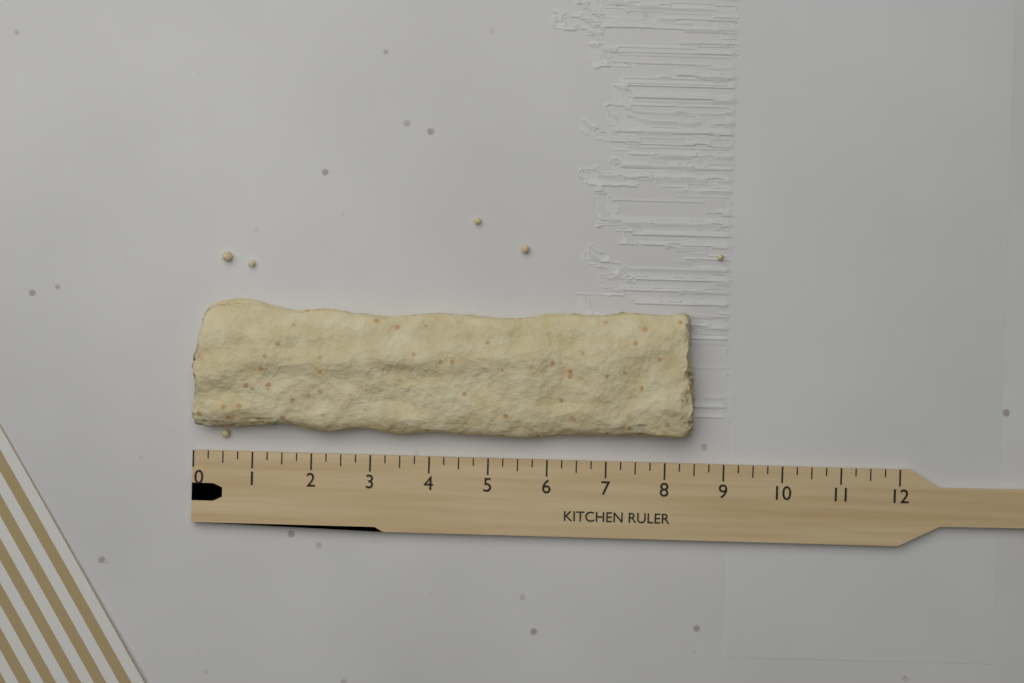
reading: 8.50 (no unit)
